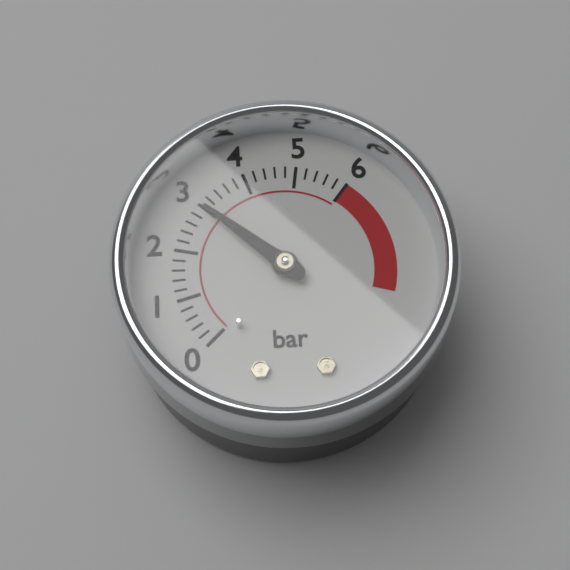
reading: 3.0 bar
